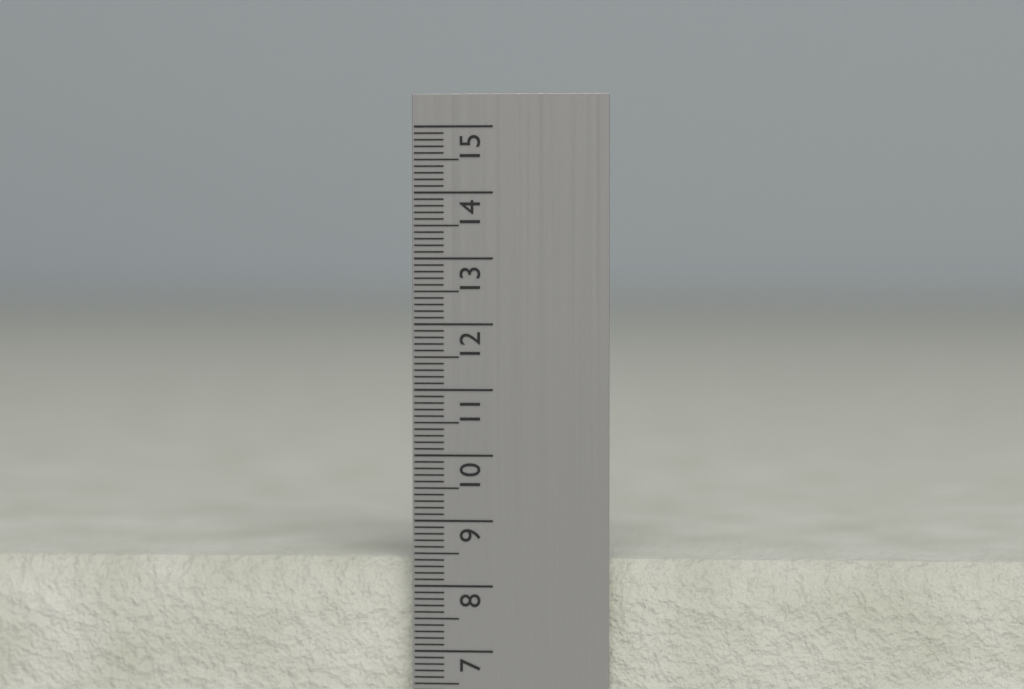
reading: 8.4 cm
